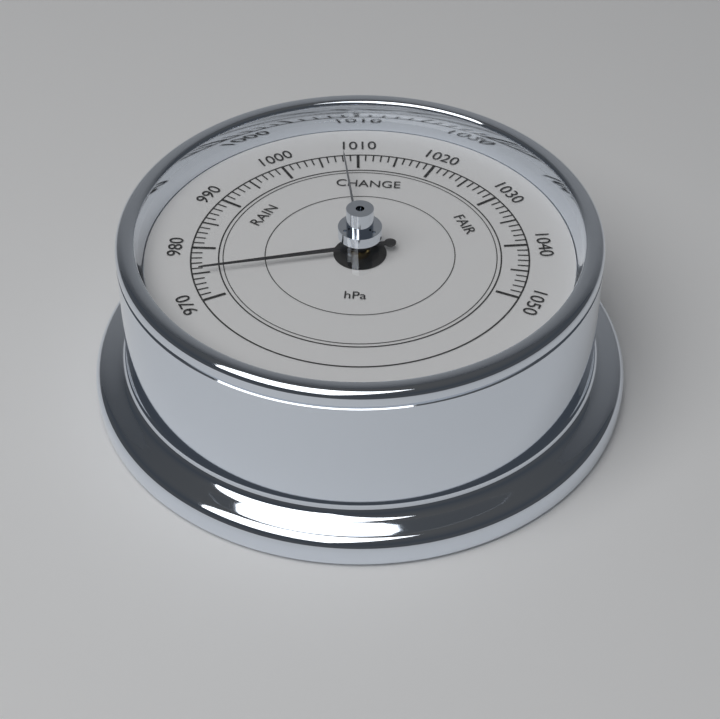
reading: 975 hPa
